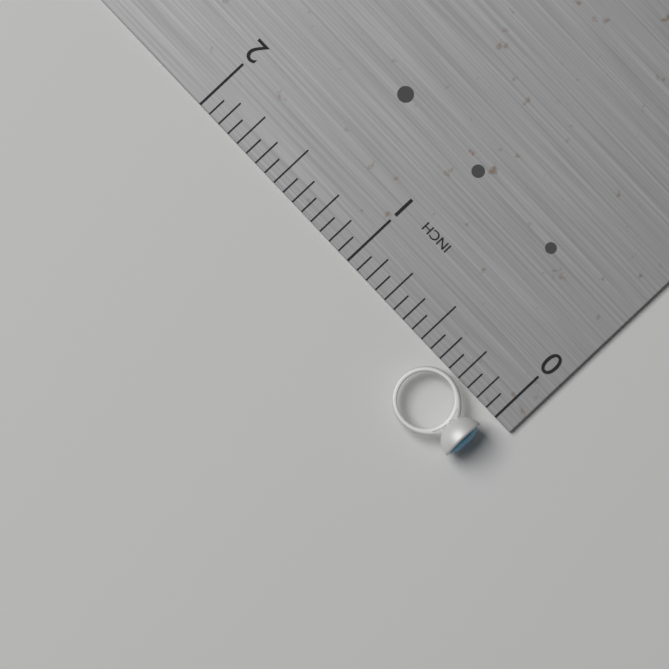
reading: 0.4375 in
